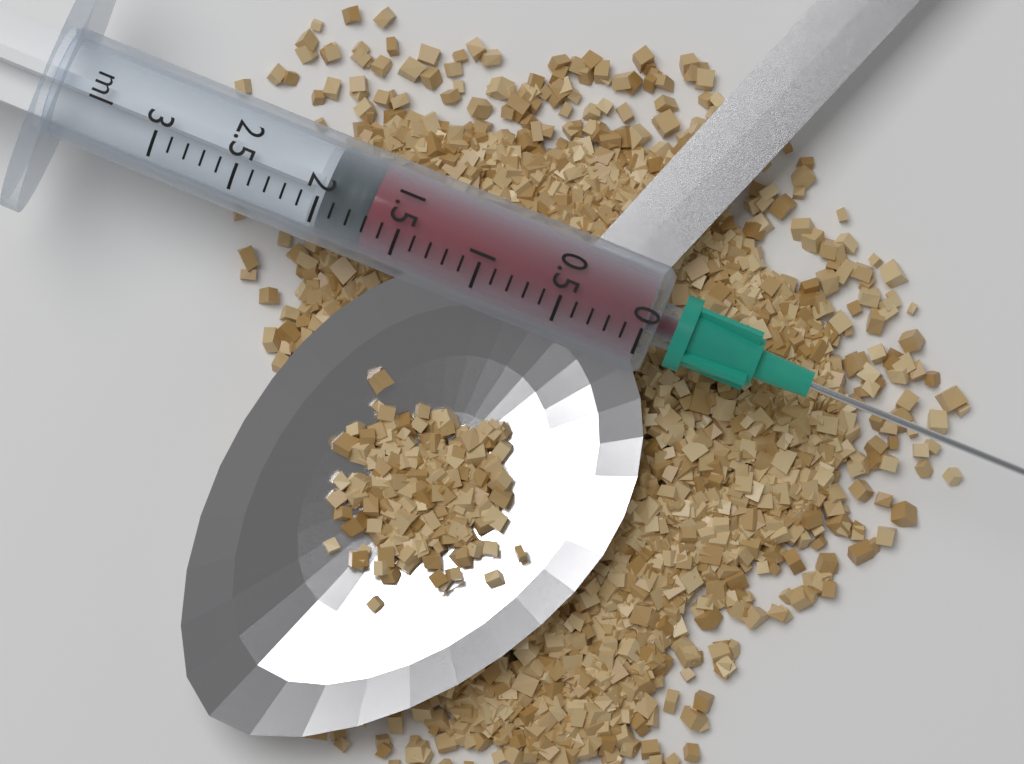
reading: 1.7 ml
